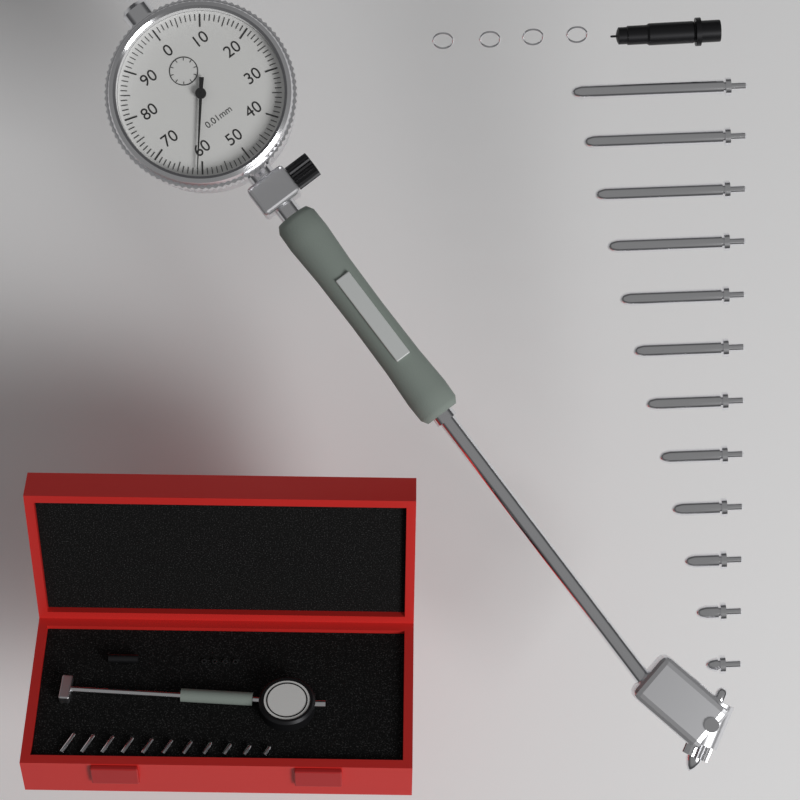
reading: 0.61 mm
